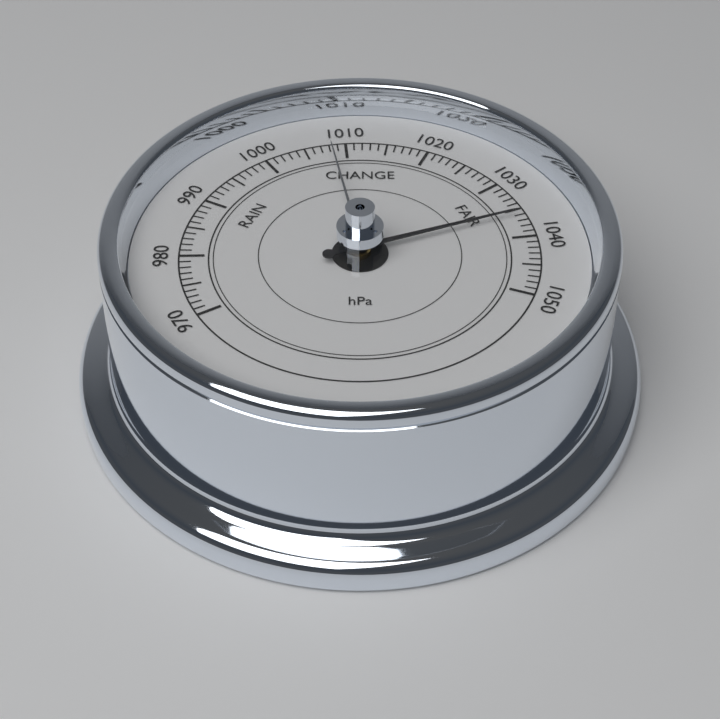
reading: 1036 hPa
